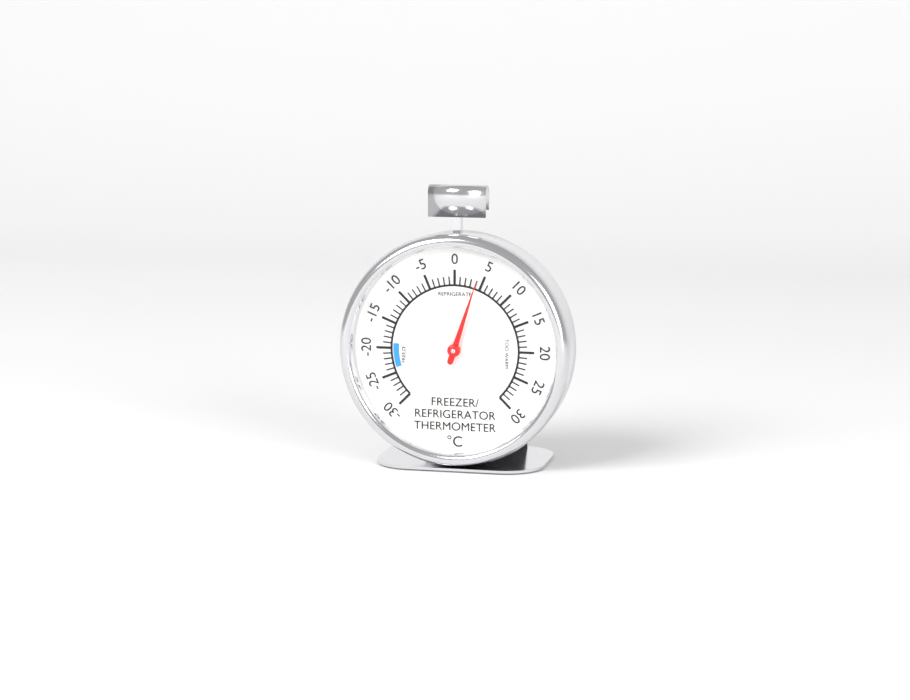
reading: 4 °C
